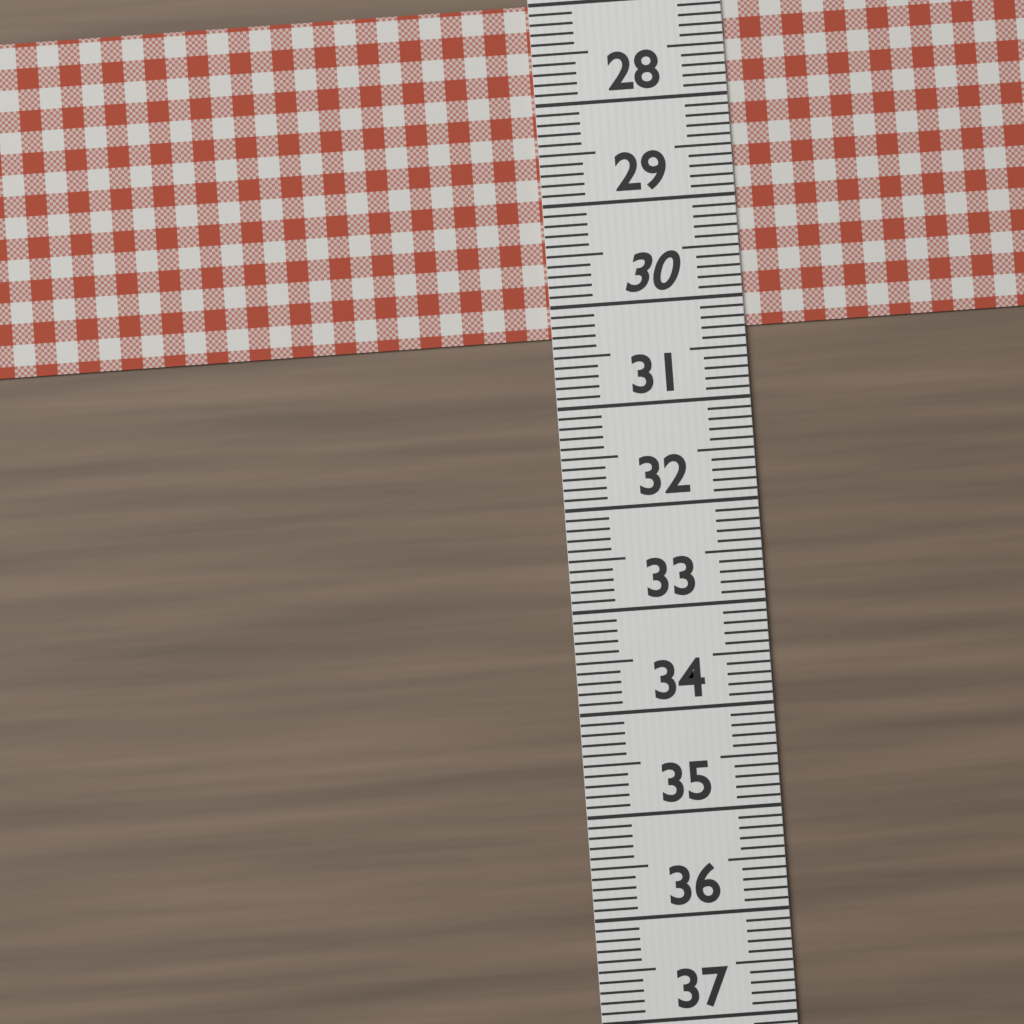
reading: 30.3 (no unit)
